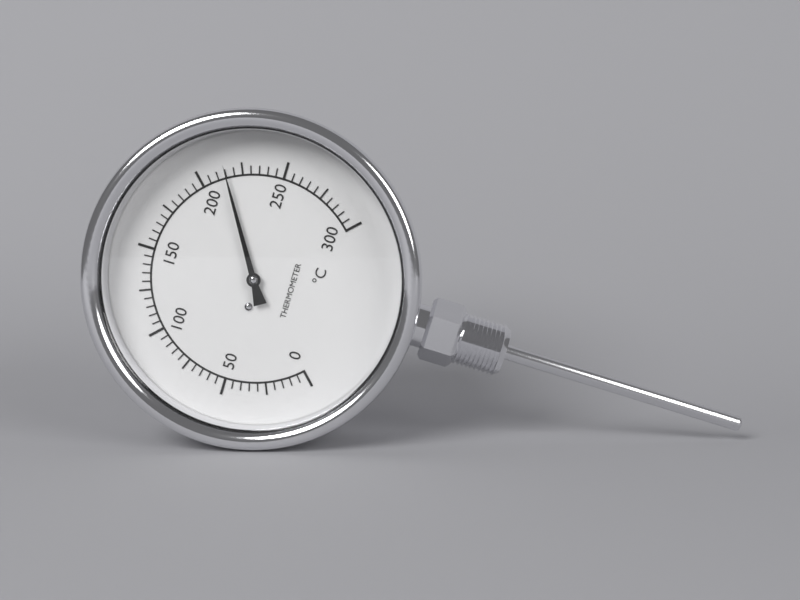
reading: 215 °C
